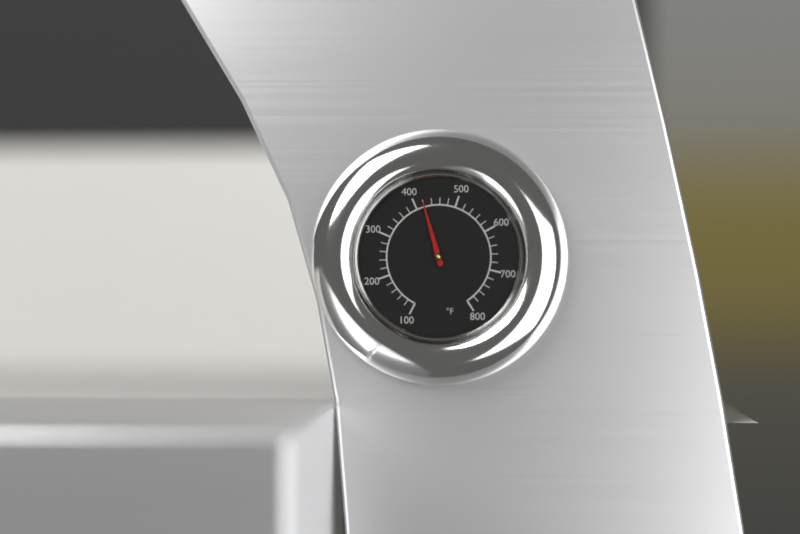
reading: 420 °F
